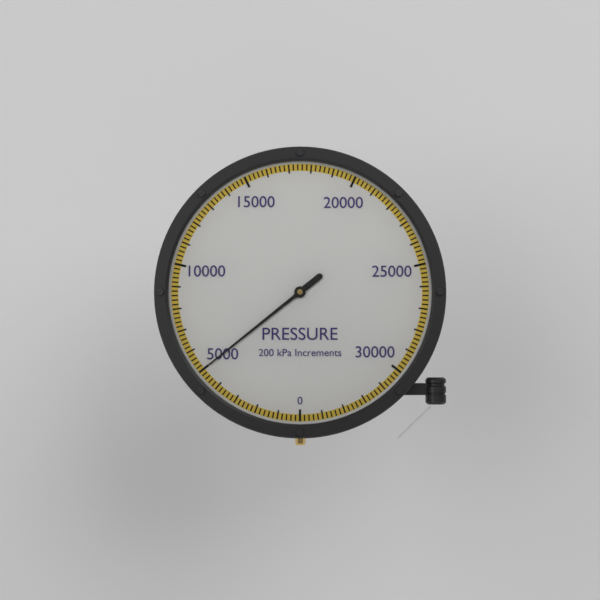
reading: 5000 kPa
